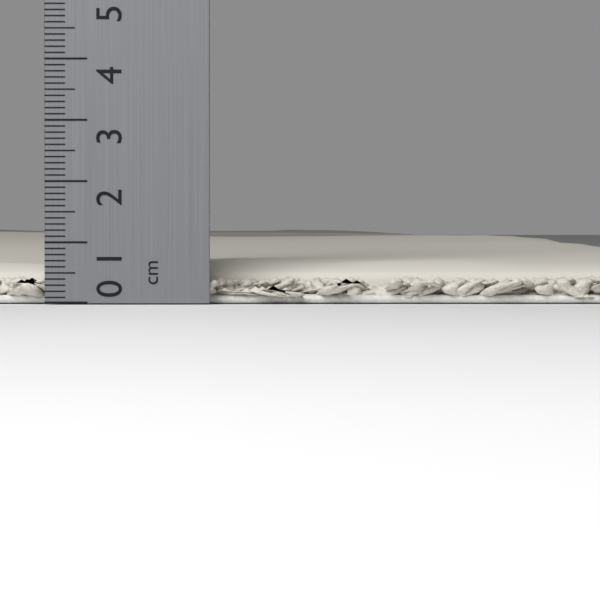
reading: 0.5 cm
